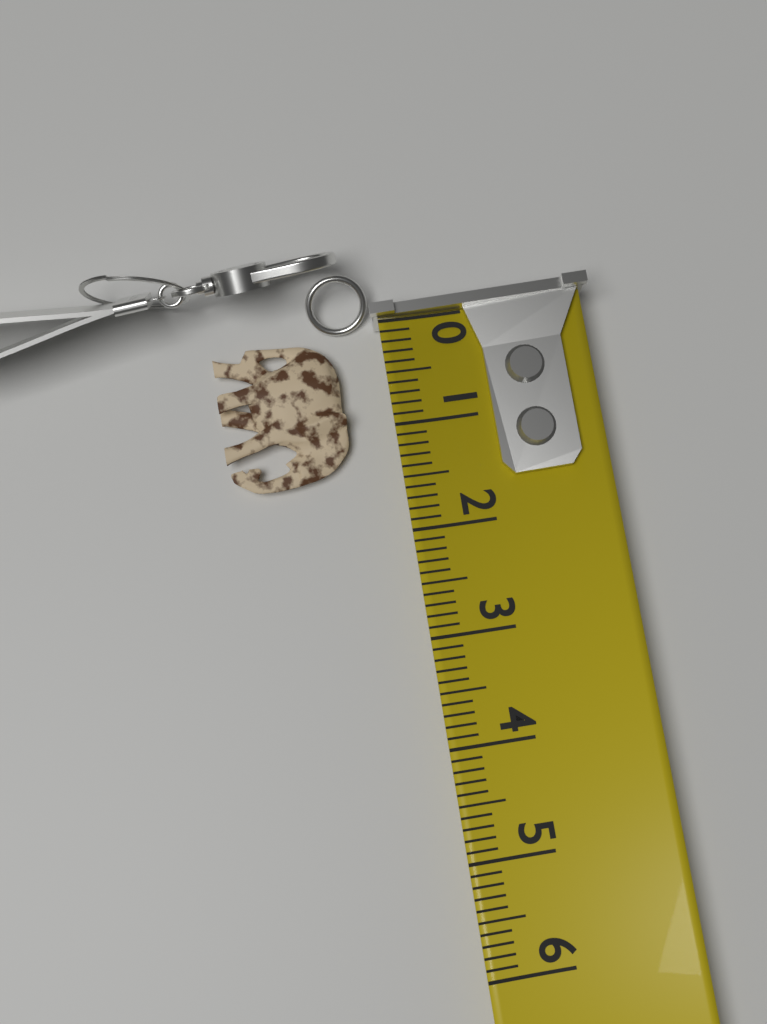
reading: 1.4 (no unit)
